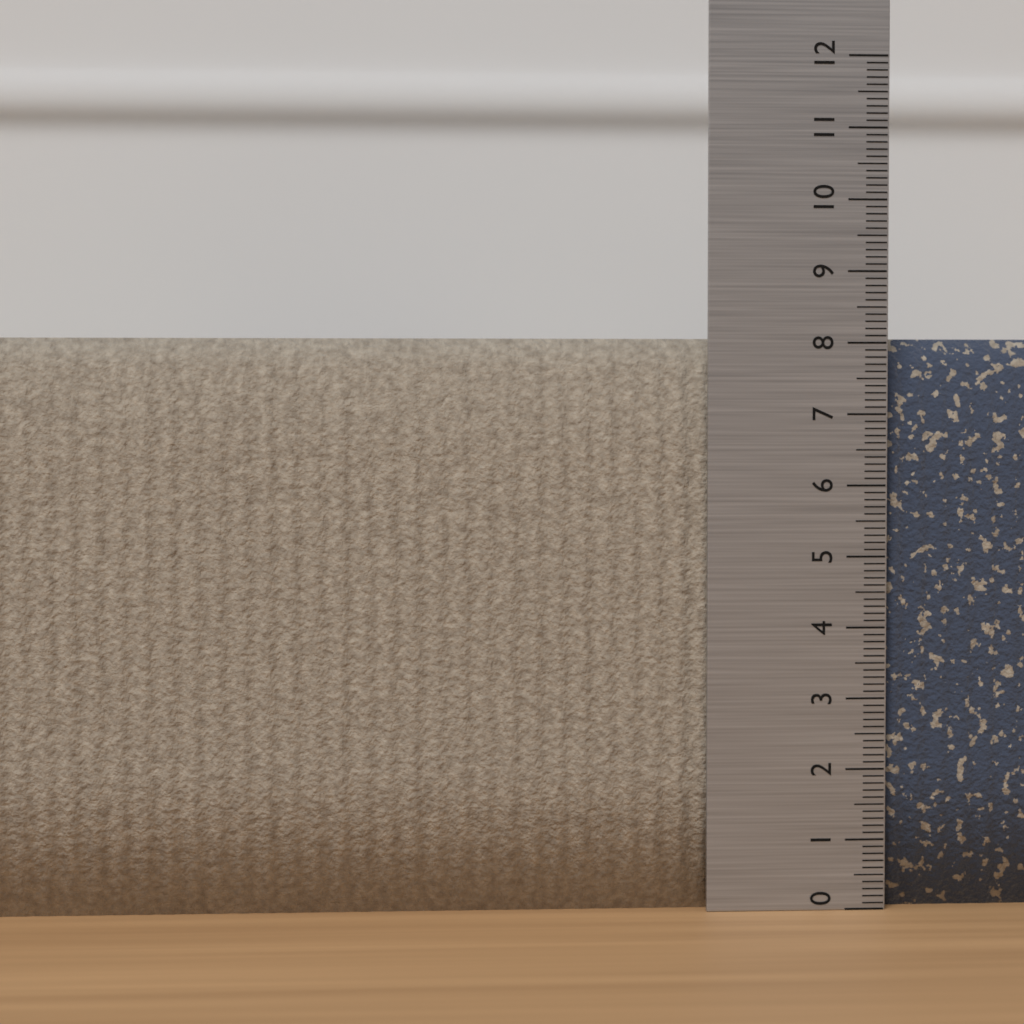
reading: 8.1 (no unit)
